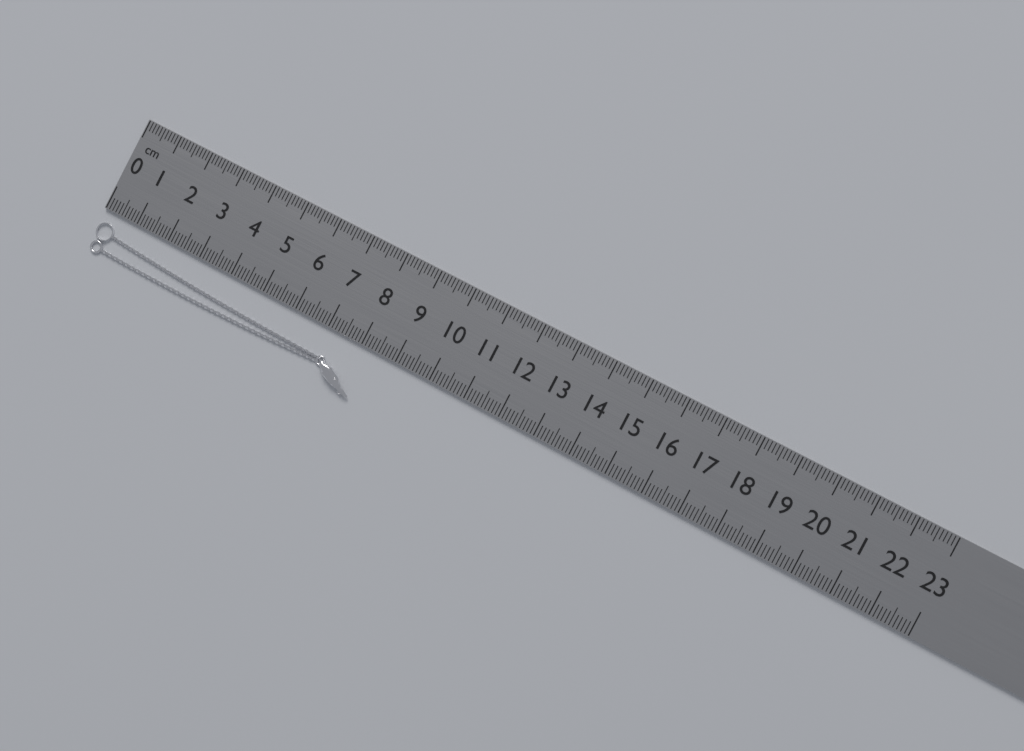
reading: 8.3 cm
